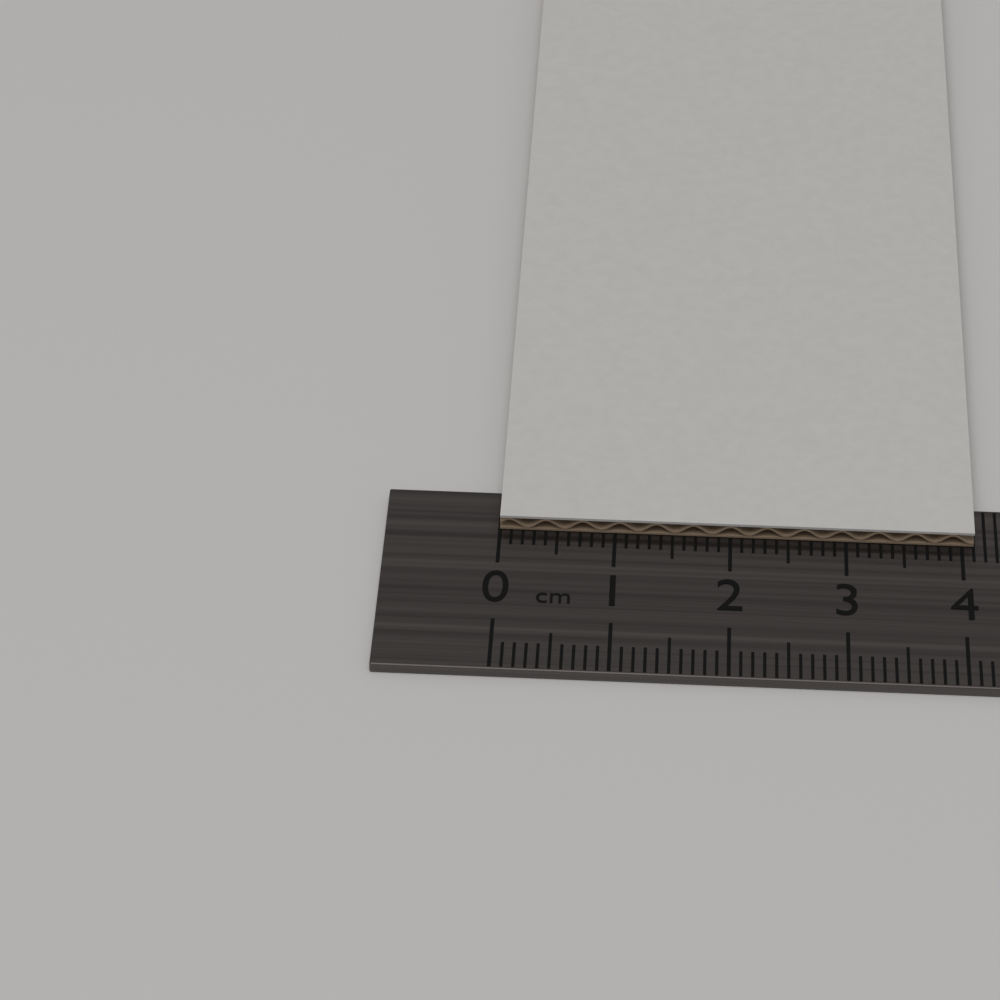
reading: 4.1 cm
